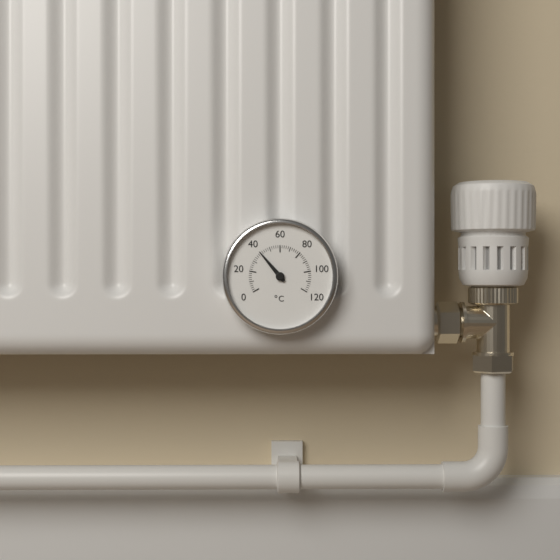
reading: 40 °C
